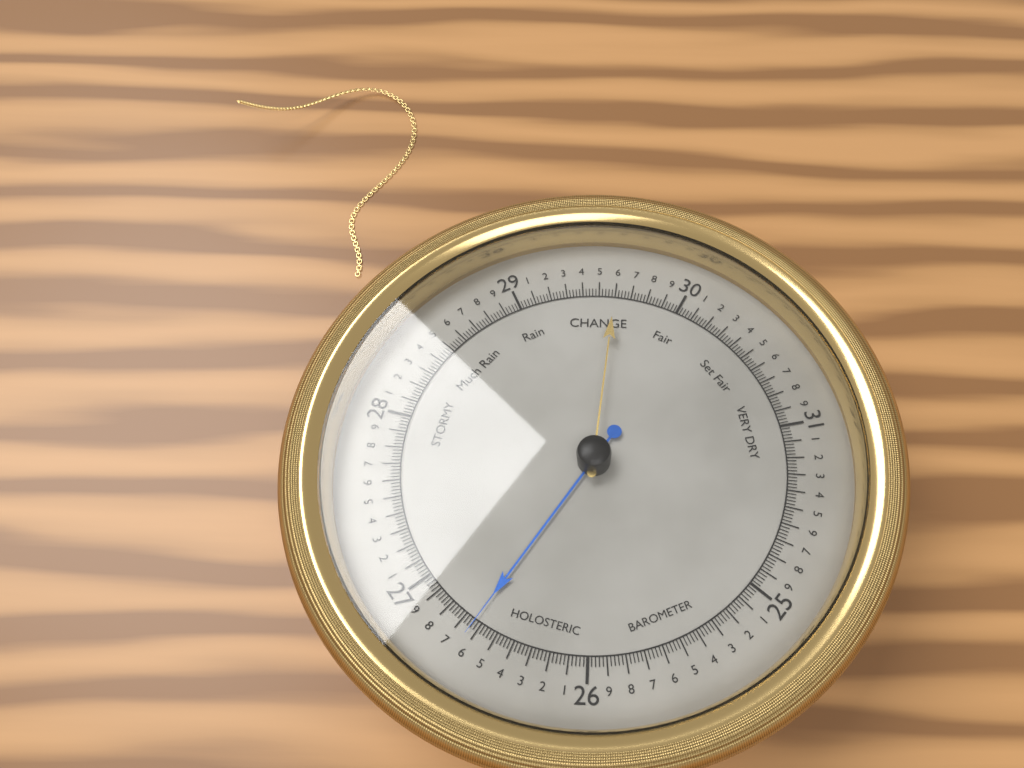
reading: 26.64 (no unit)
